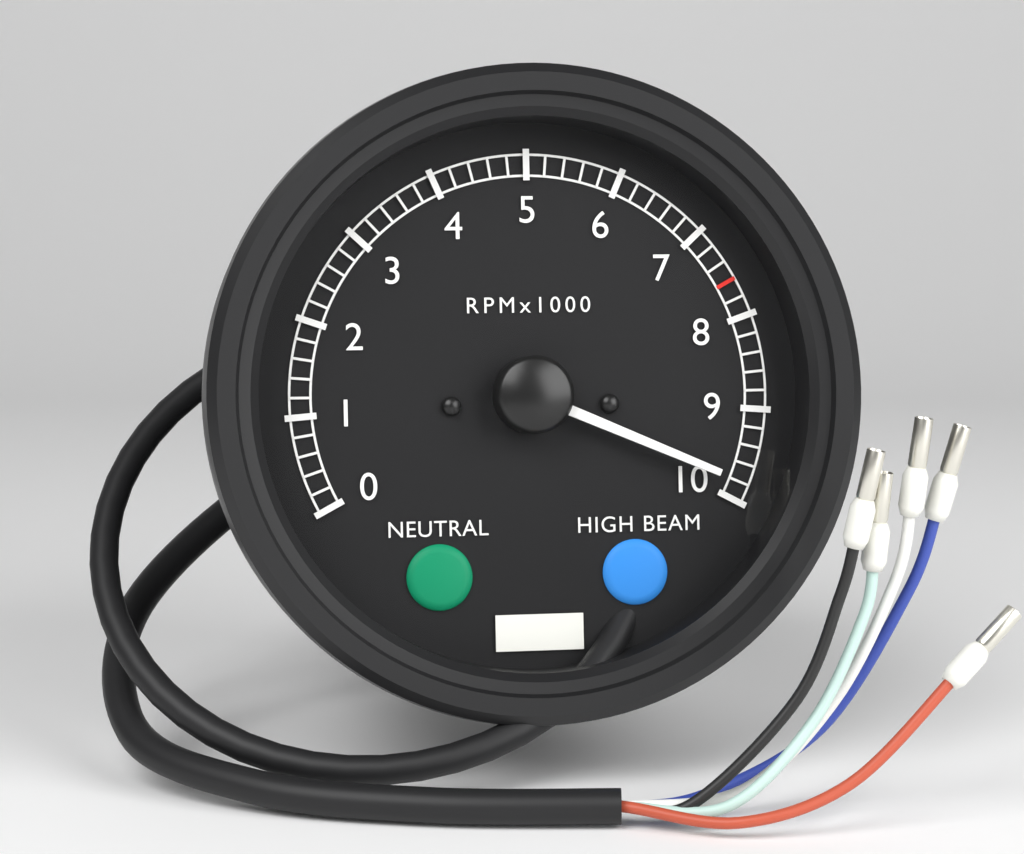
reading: 9800 RPM
